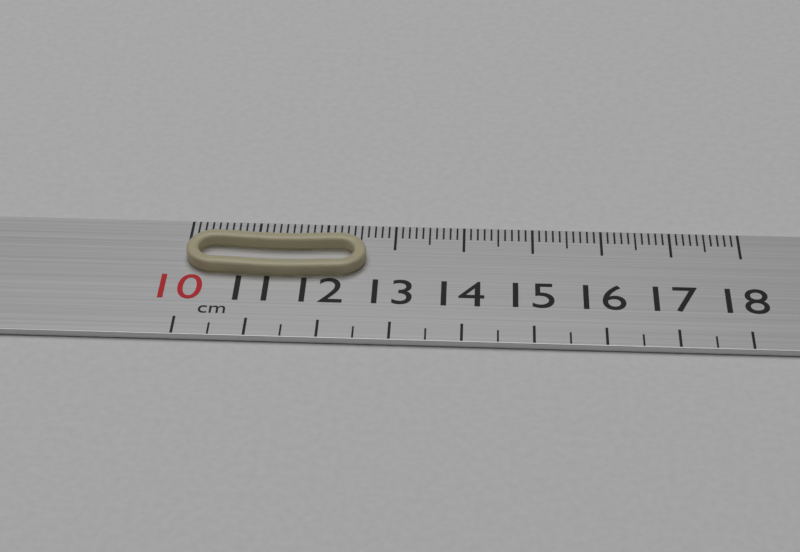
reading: 12.6 cm
